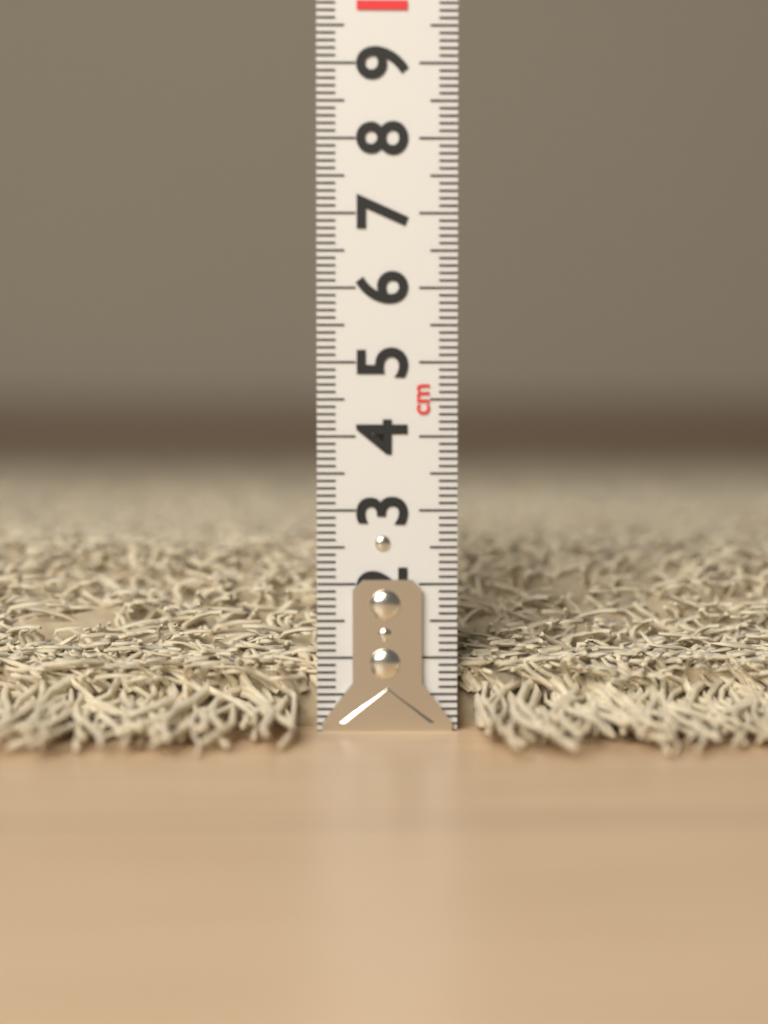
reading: 2.5 cm
